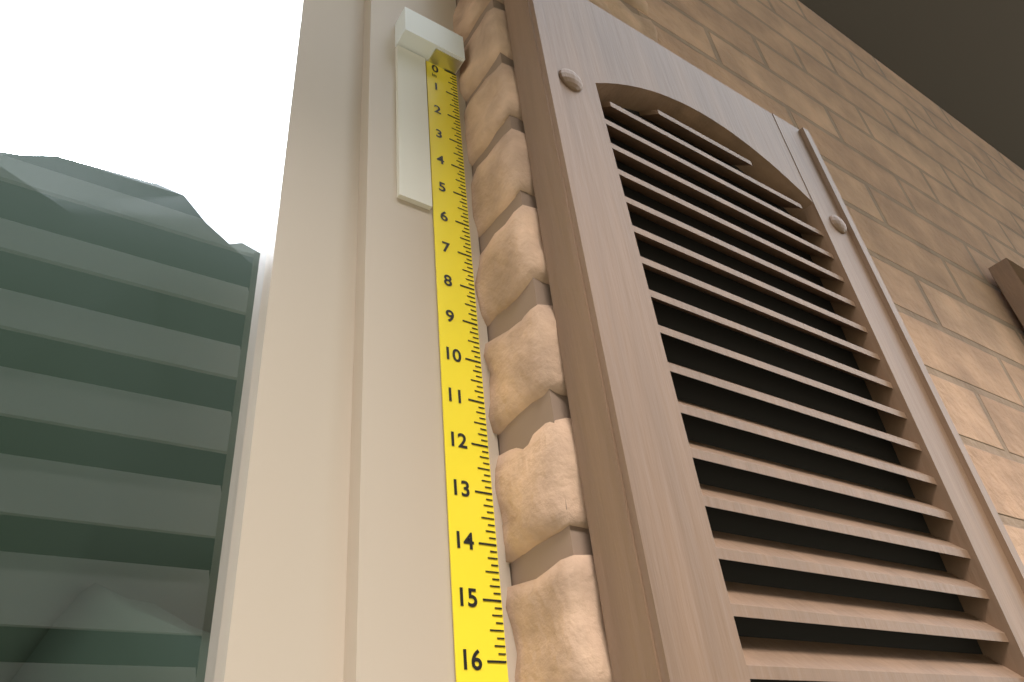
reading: 5.875 in
